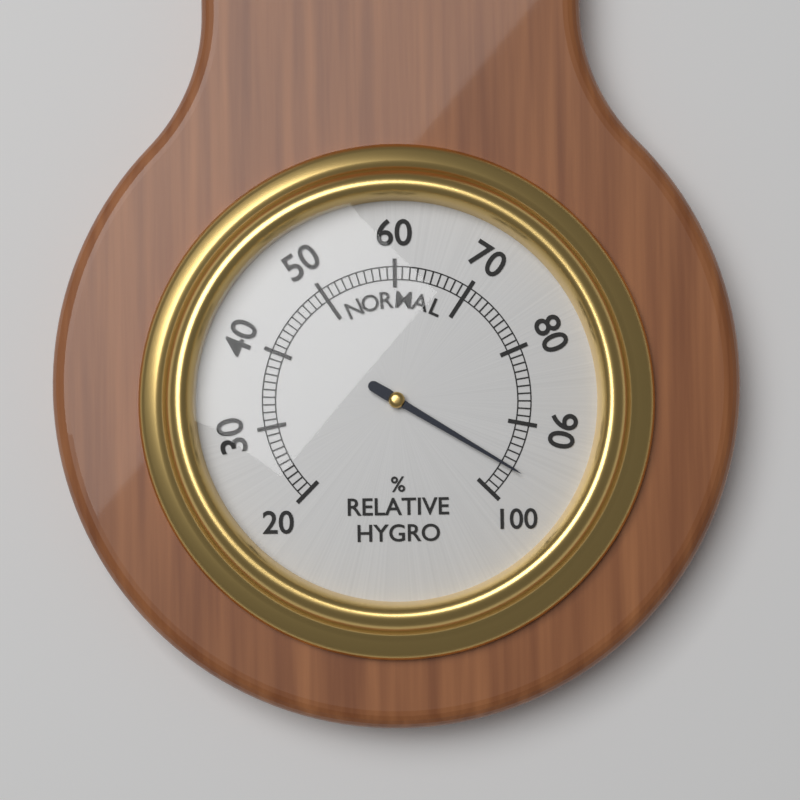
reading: 96 %
